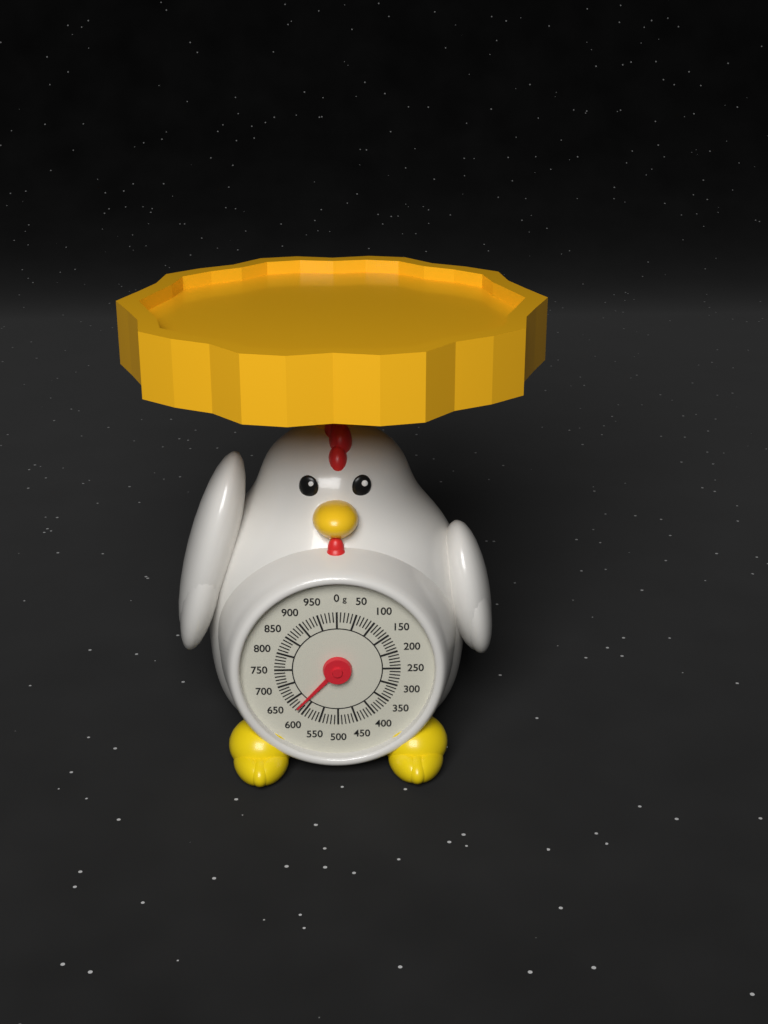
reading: 620 g
